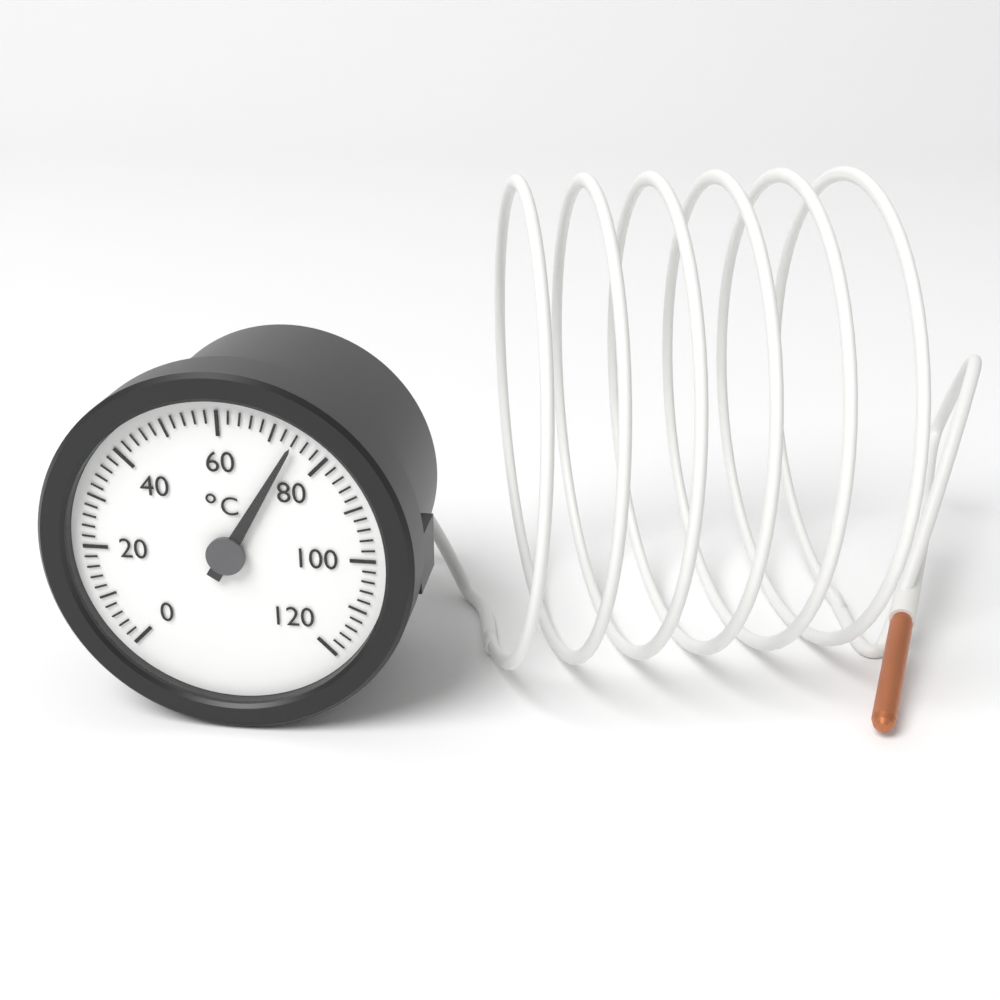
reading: 74 °C
